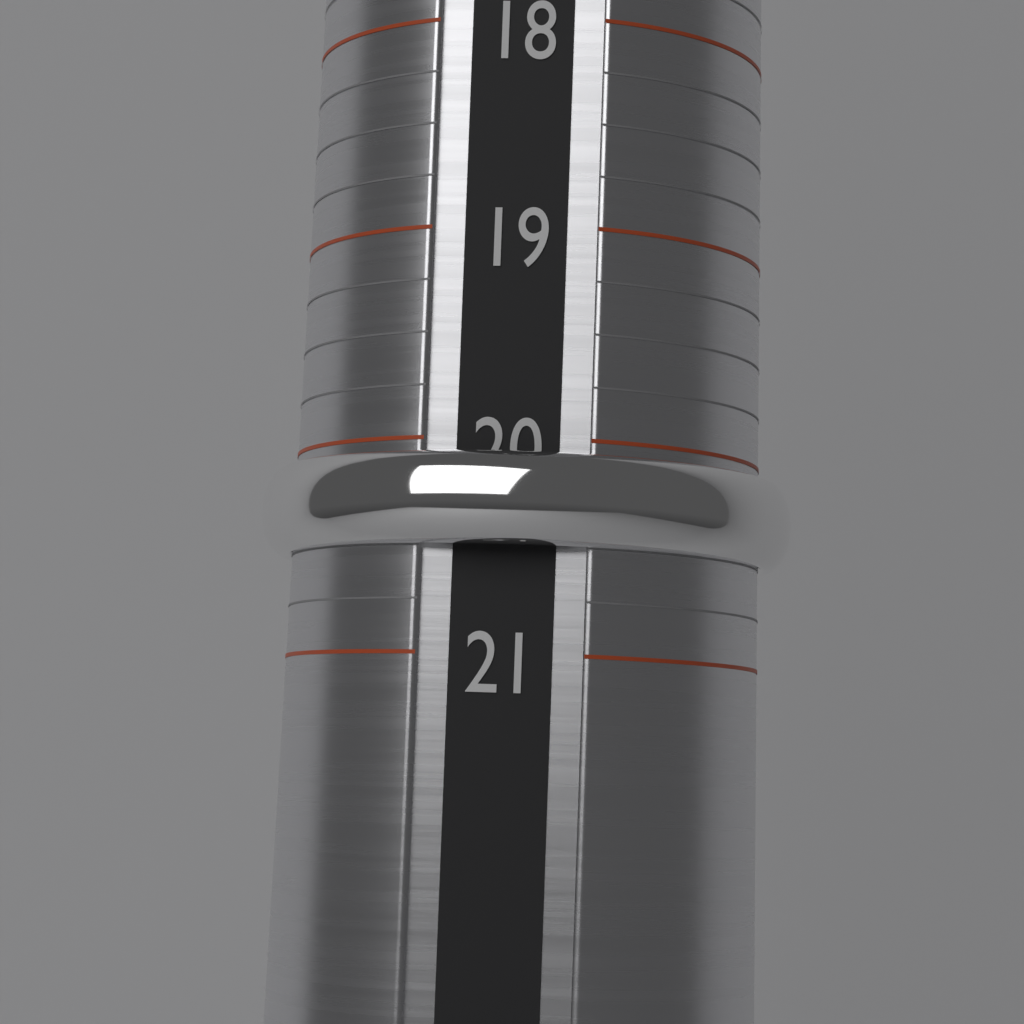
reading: 20.50 (no unit)
